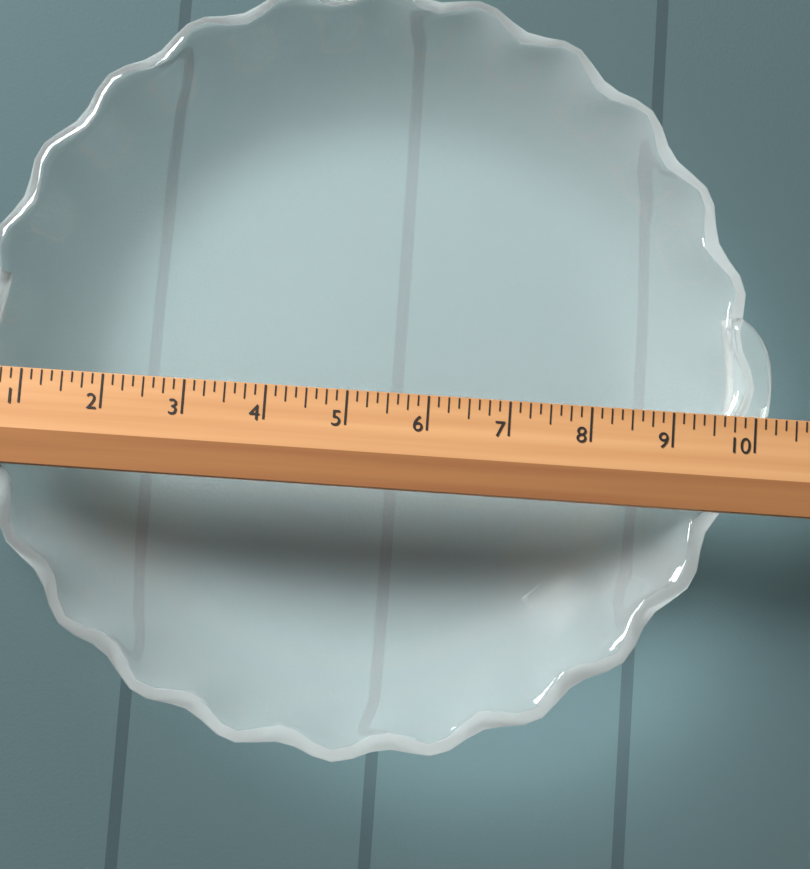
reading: 10.250 (no unit)
